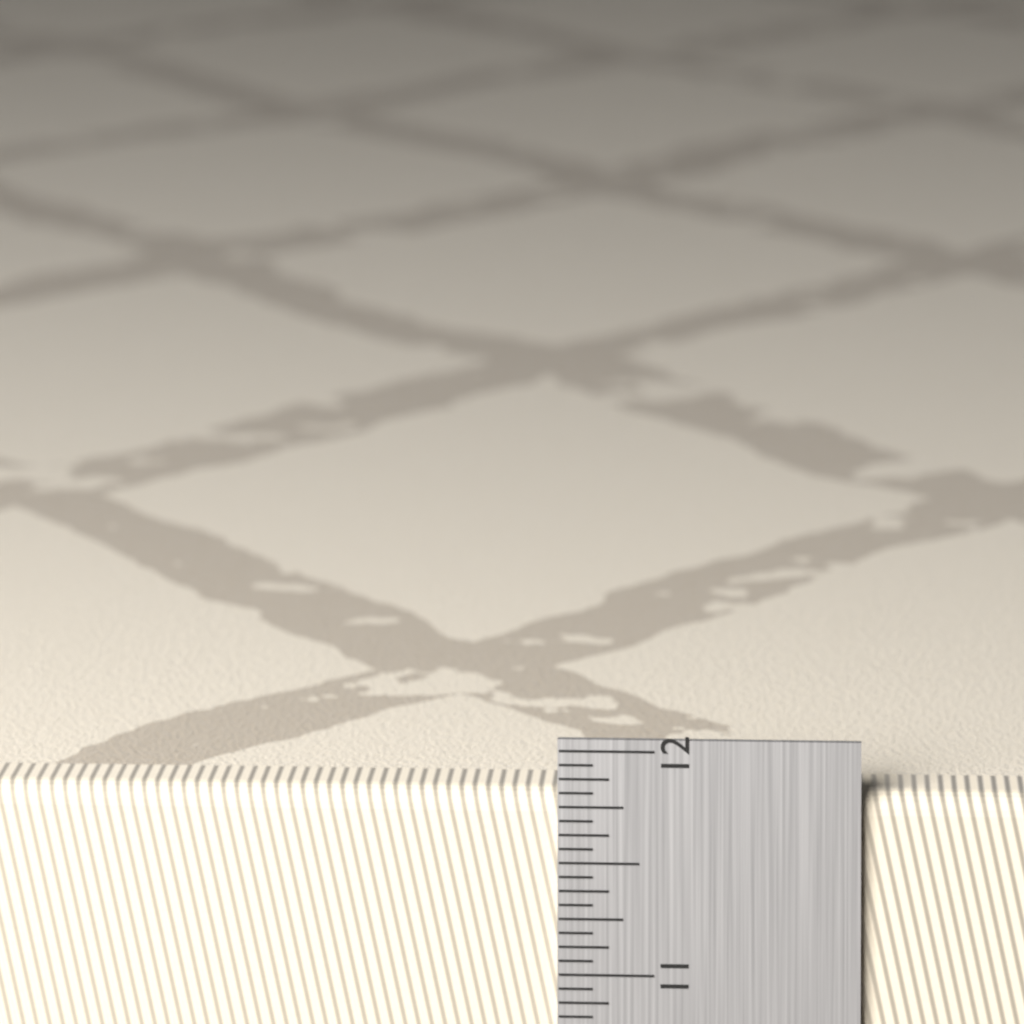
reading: 11.8125 in
